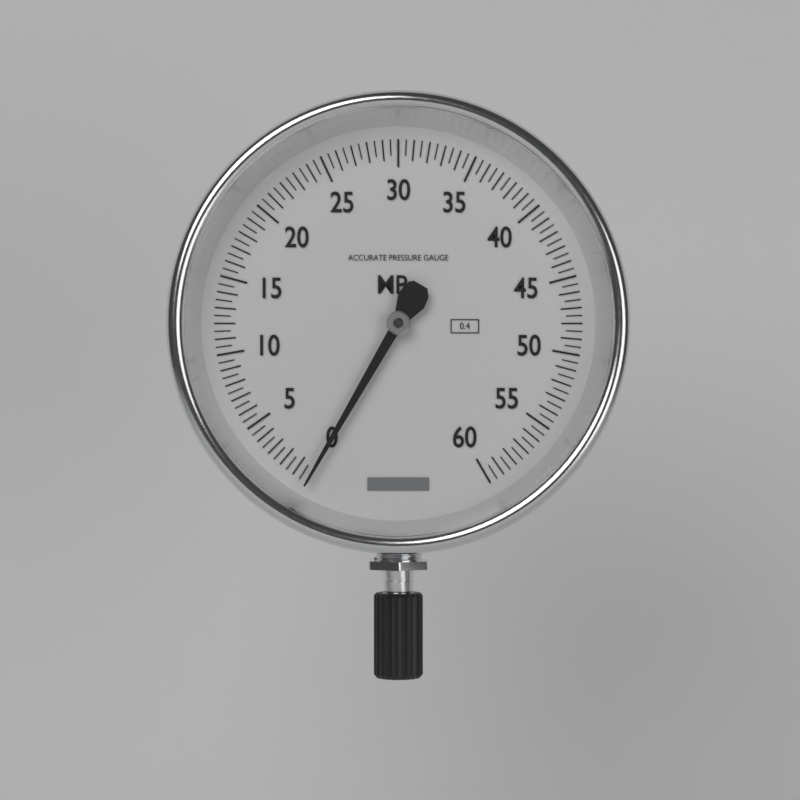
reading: 0.0 MPa
